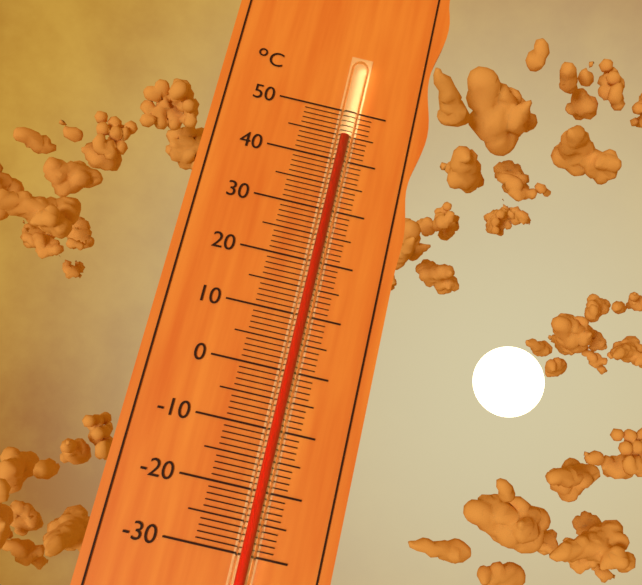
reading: 44 °C
